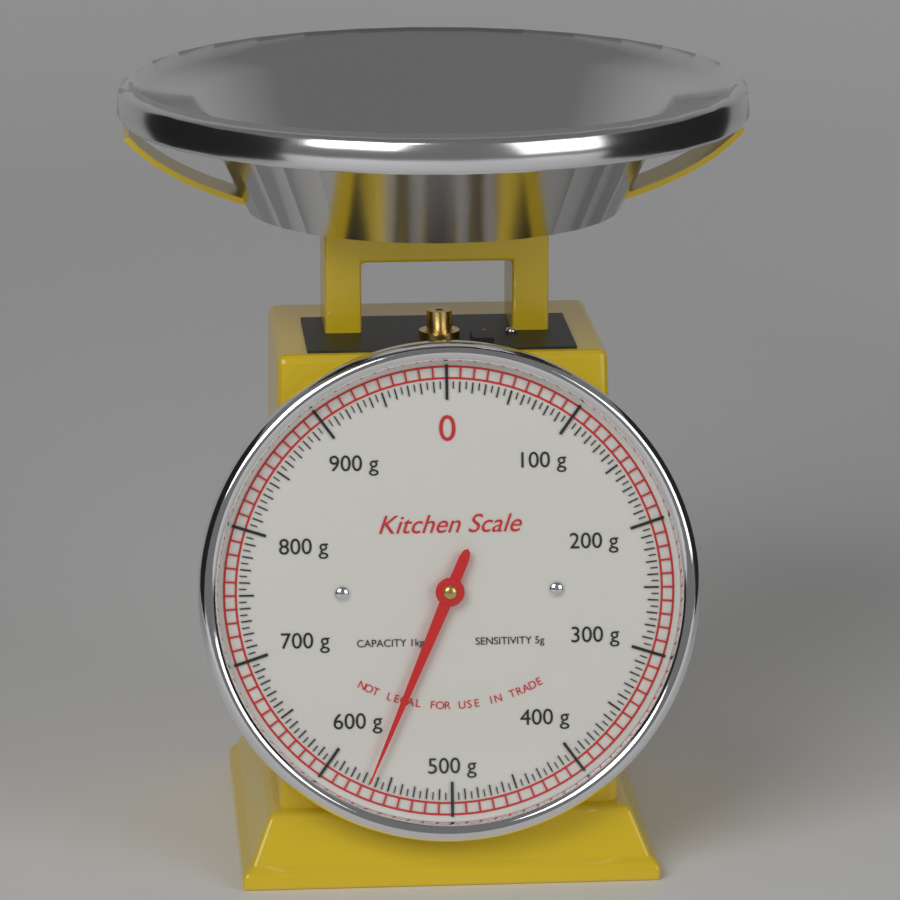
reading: 565 g
